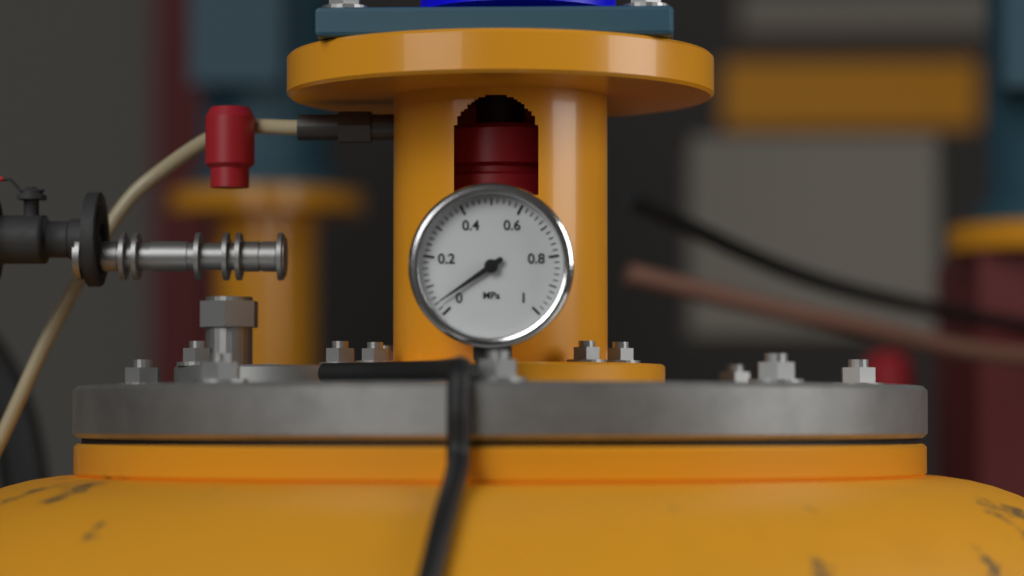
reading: 0.04 MPa
